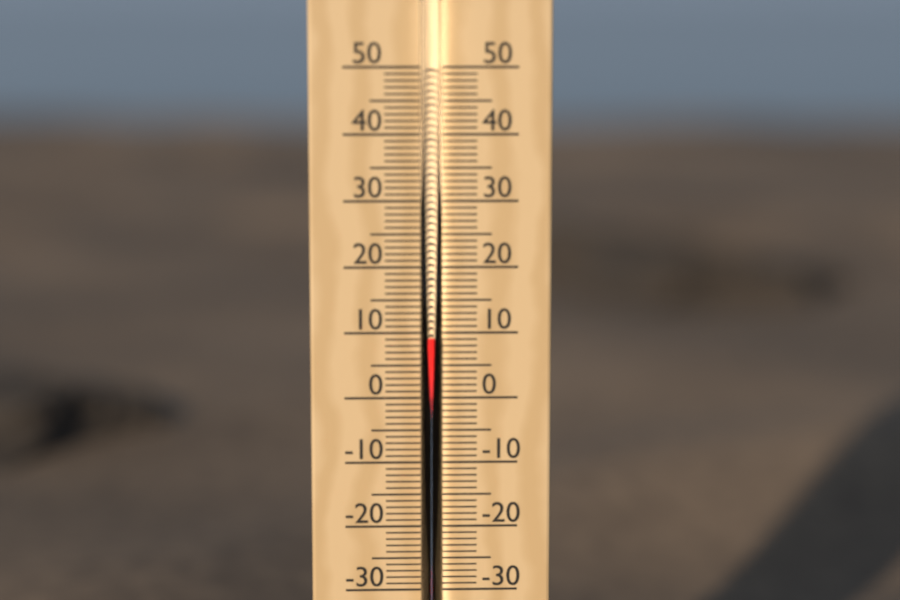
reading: 10 °C
